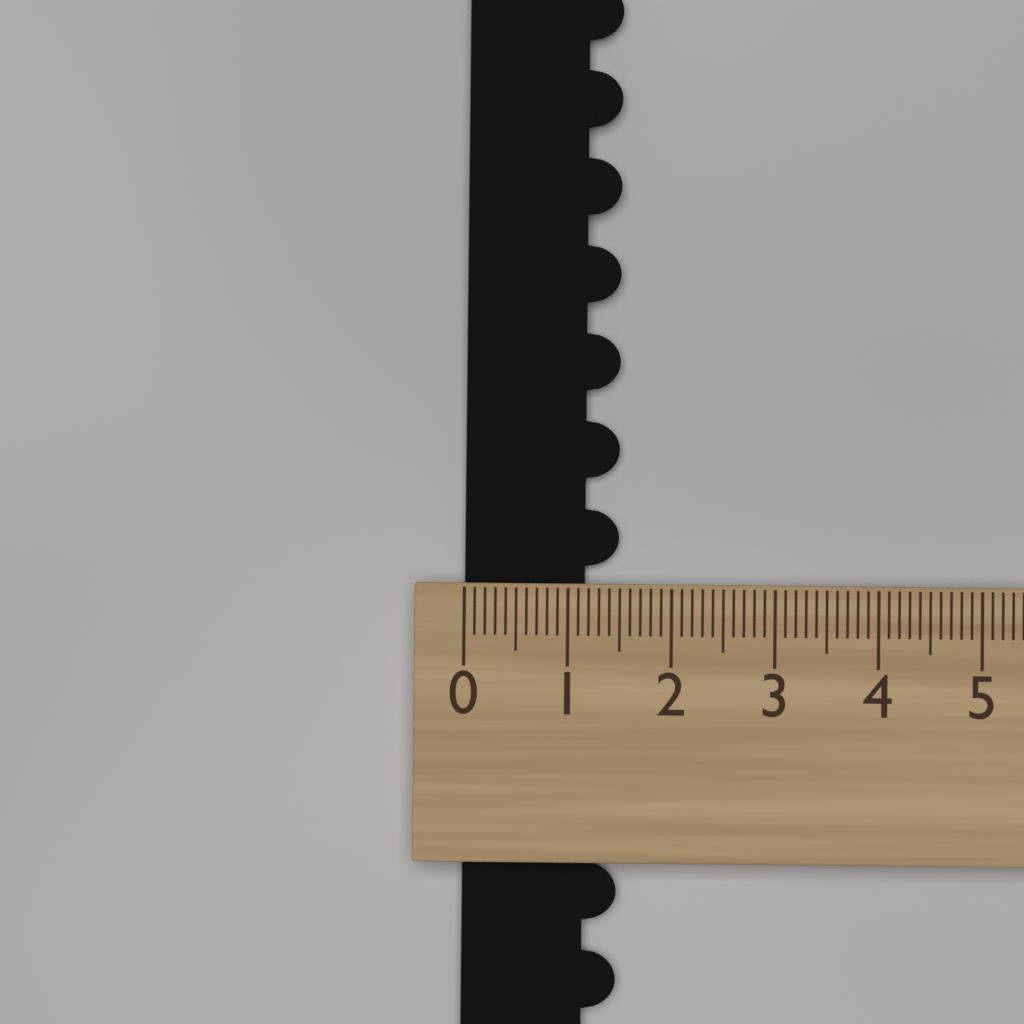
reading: 1.5 (no unit)
